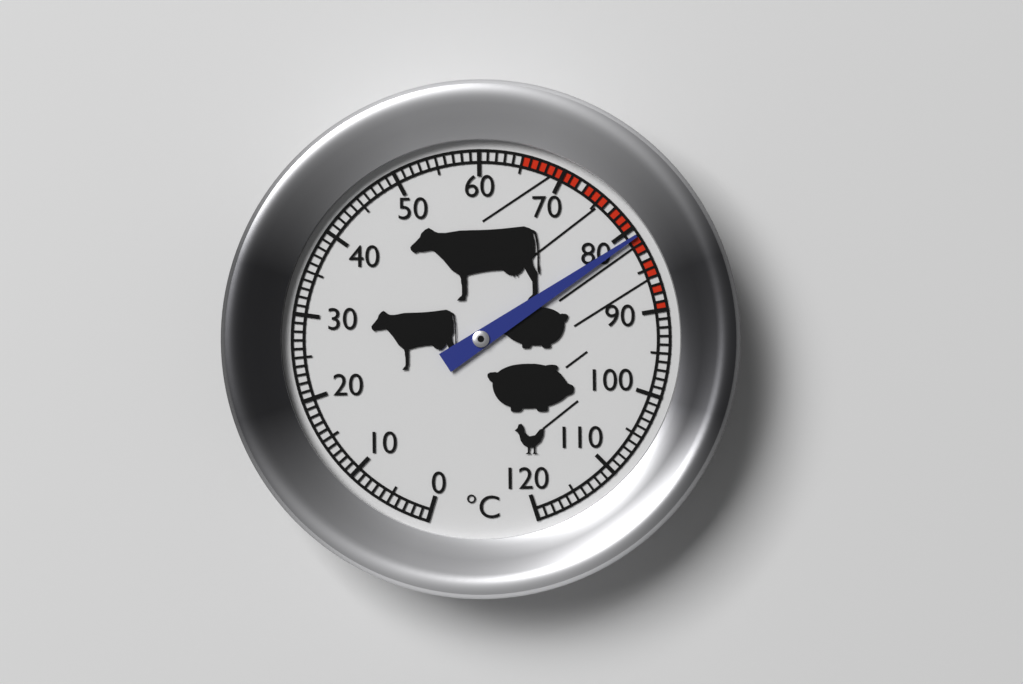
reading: 81 °C
